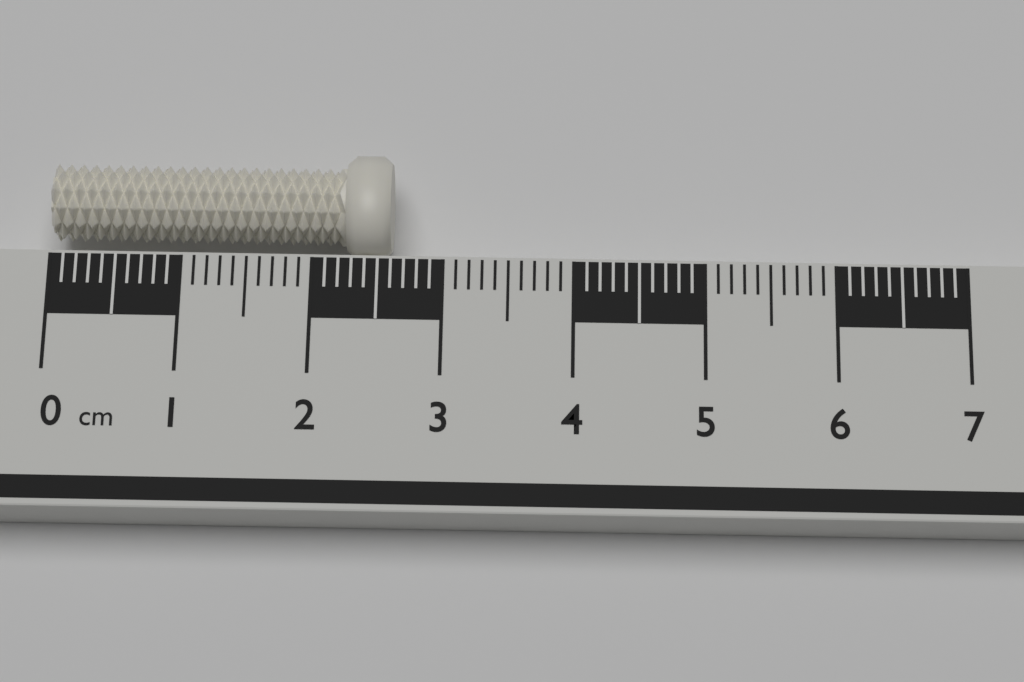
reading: 2.6 cm
